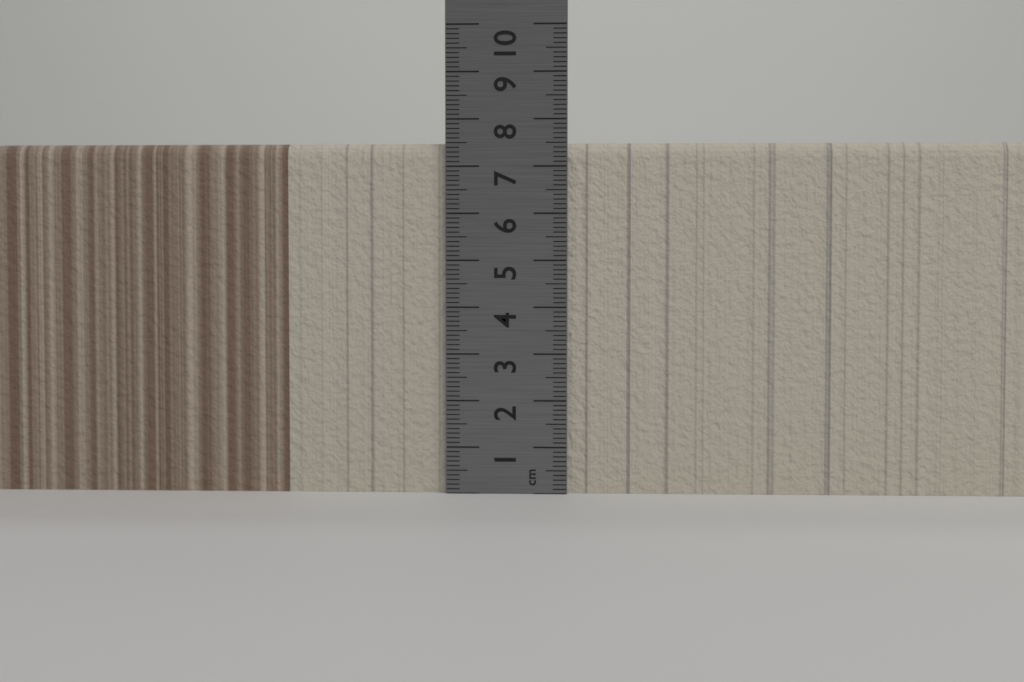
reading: 7.5 cm
